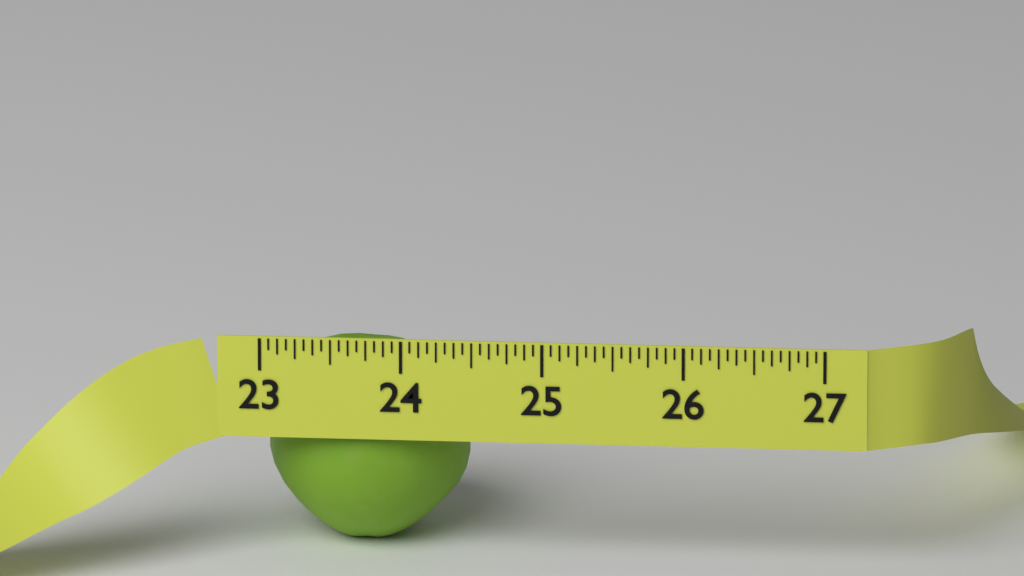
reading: 24.4375 (no unit)
